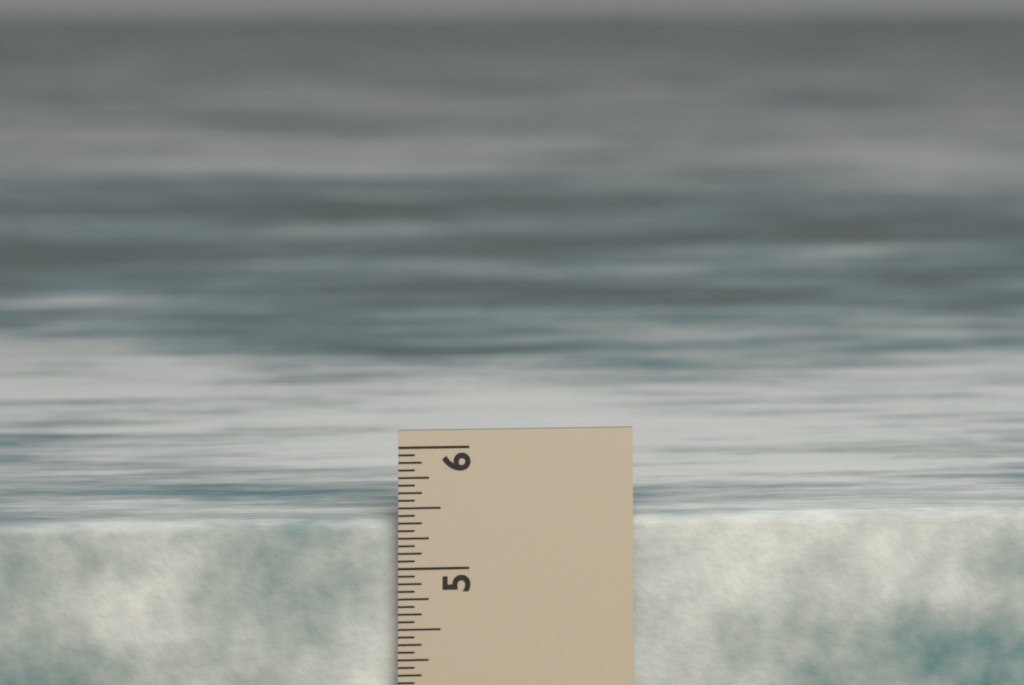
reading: 5.3750 in
